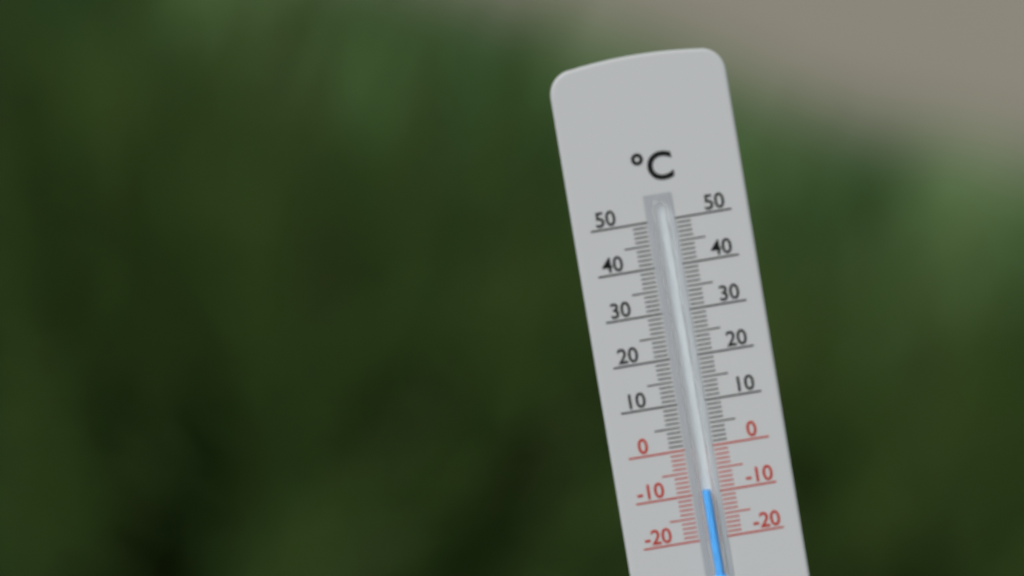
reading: -9 °C
